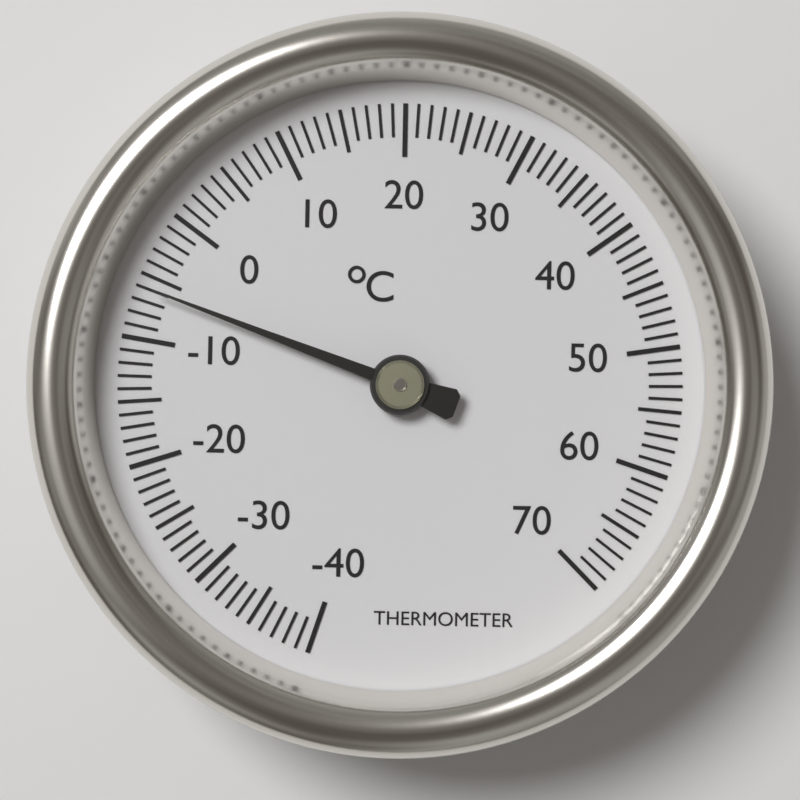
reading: -6 °C
